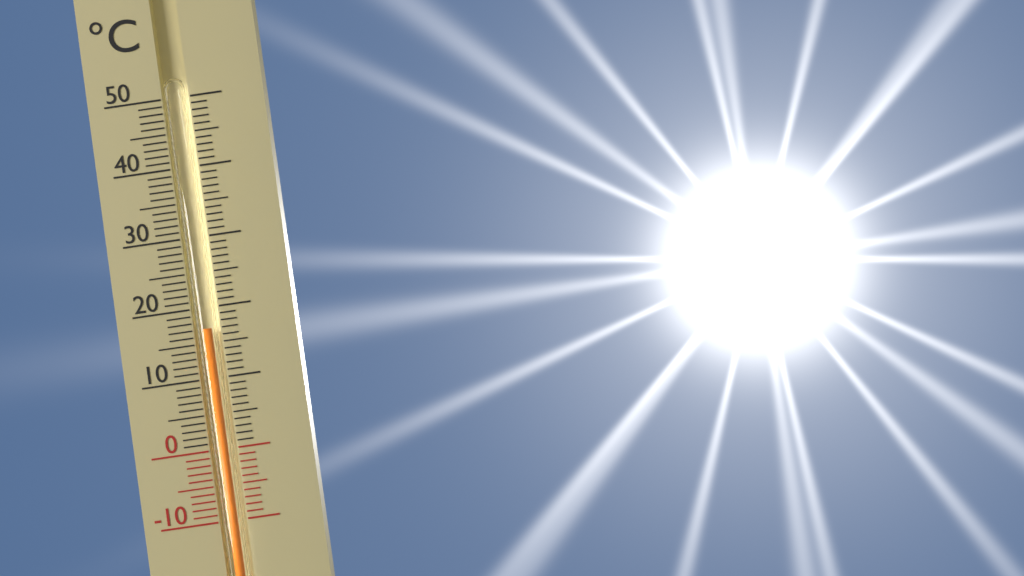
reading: 17 °C
